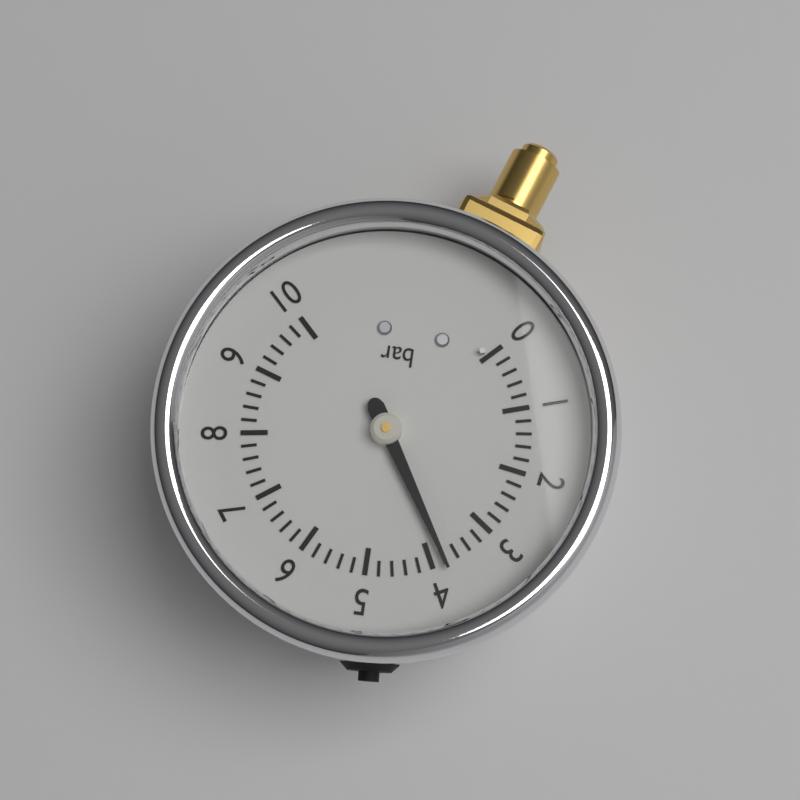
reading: 3.8 bar
